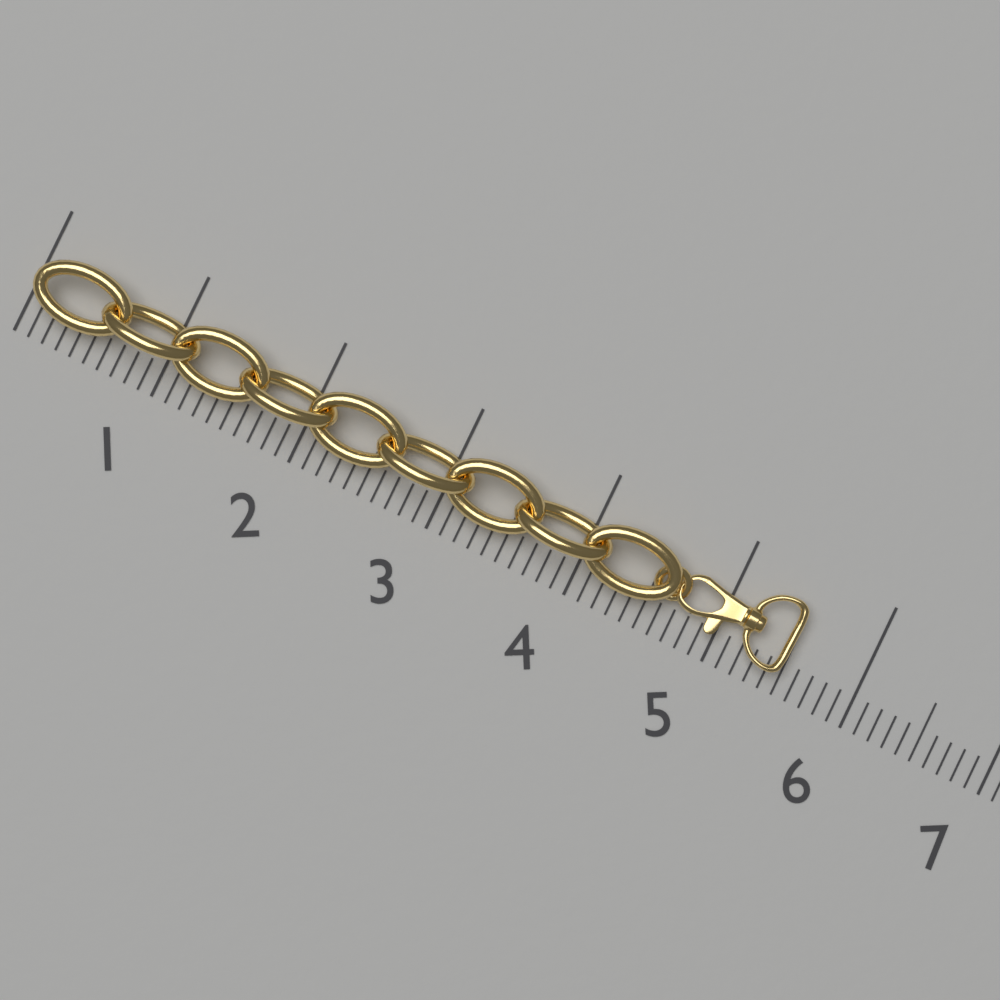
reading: 5.5 (no unit)
